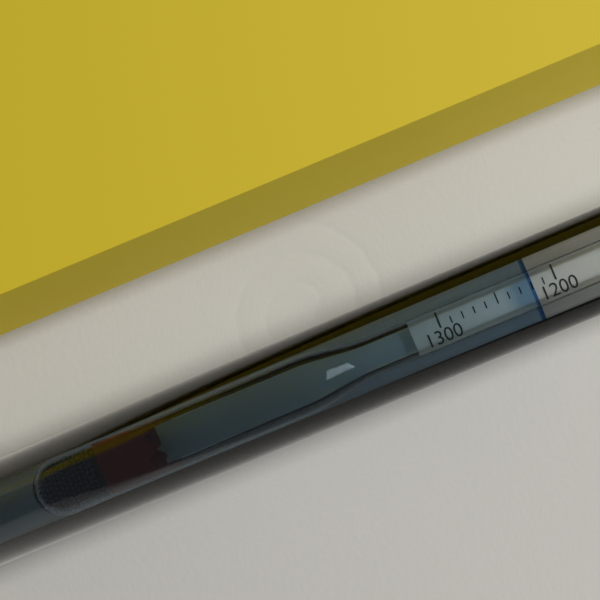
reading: 1220 (no unit)
